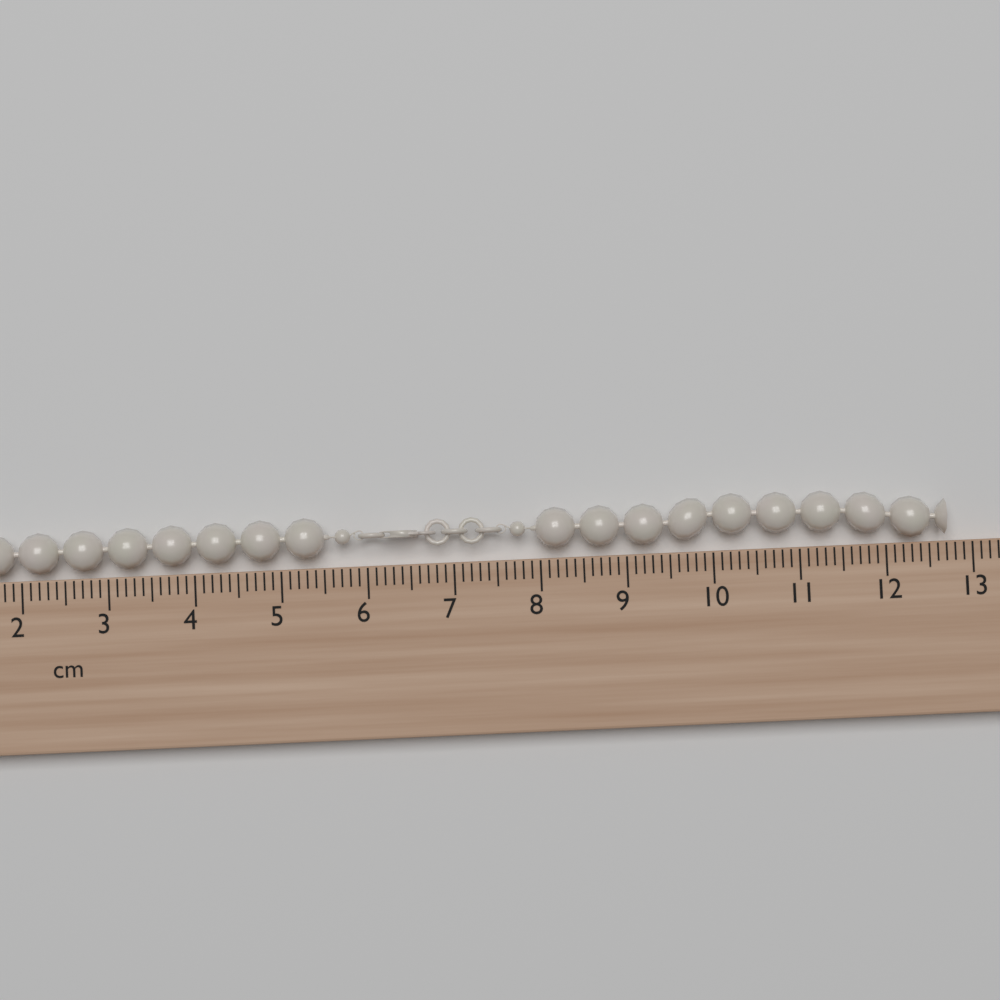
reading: 12.7 cm
